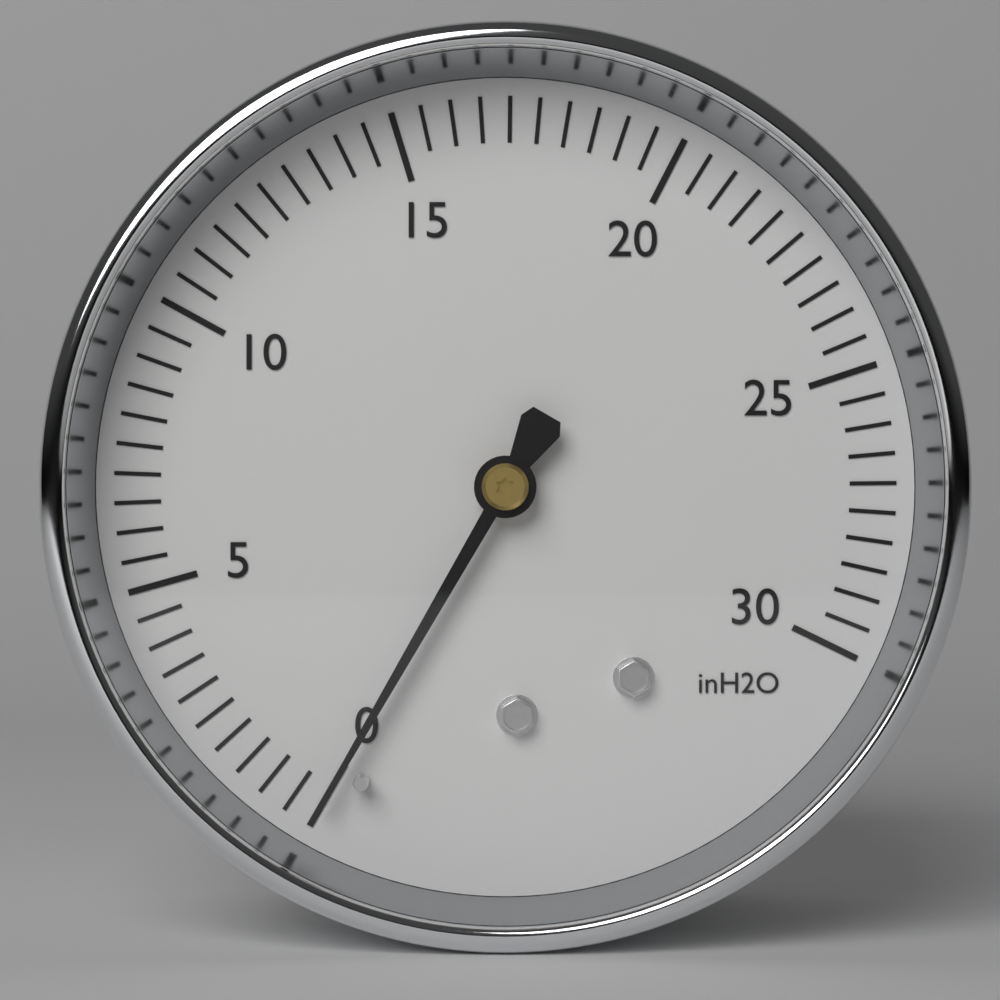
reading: 0.0 inH2O
